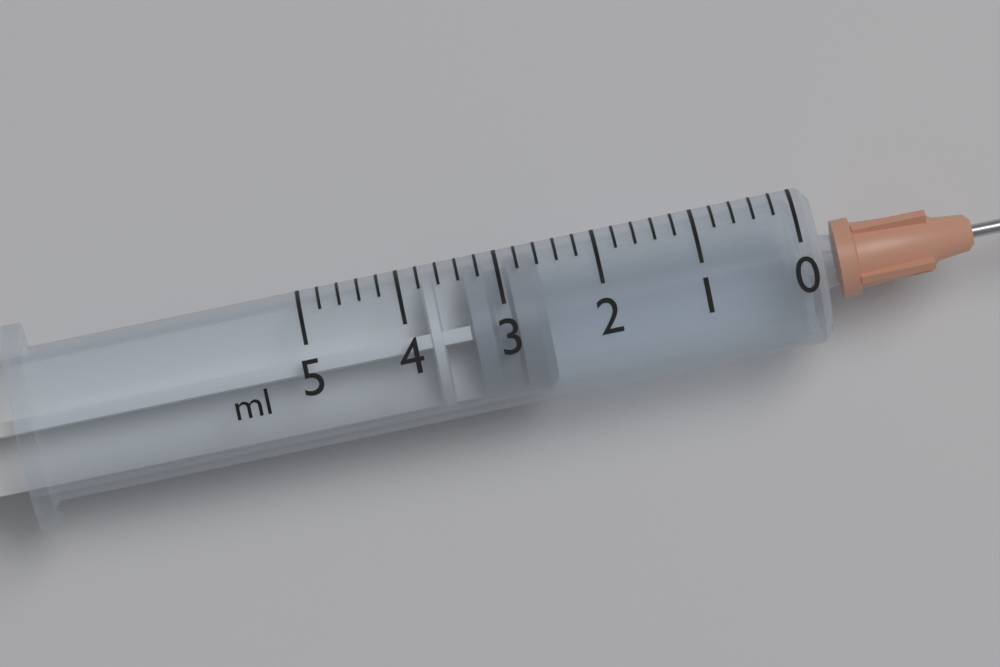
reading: 2.6 ml
